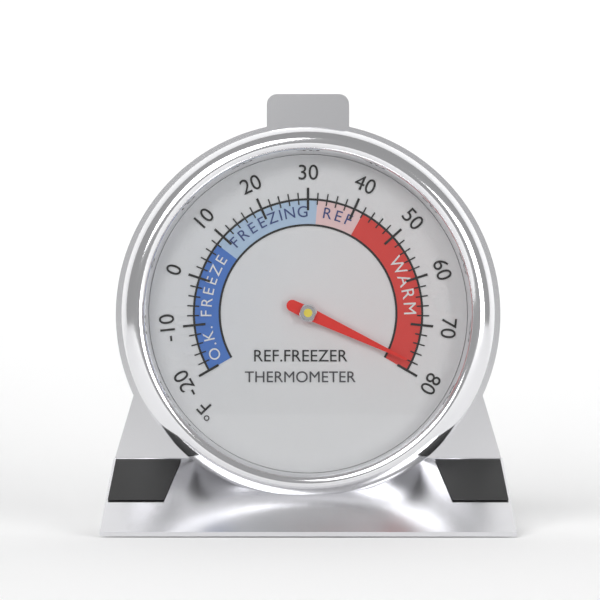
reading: 78 °F
